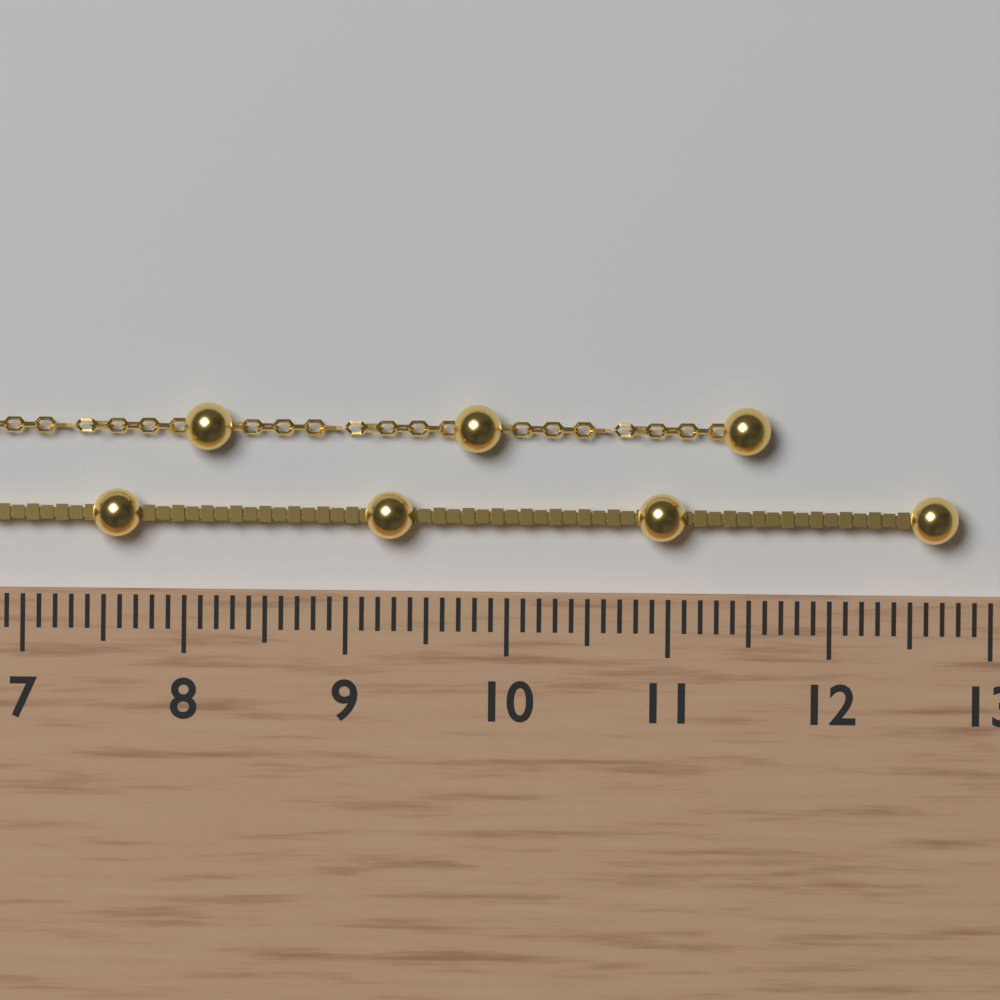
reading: 12.8 cm
